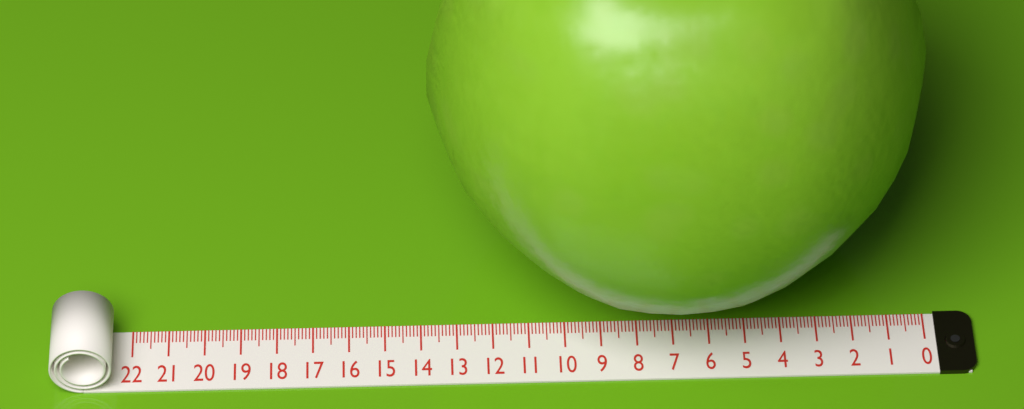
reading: 13.7 (no unit)
